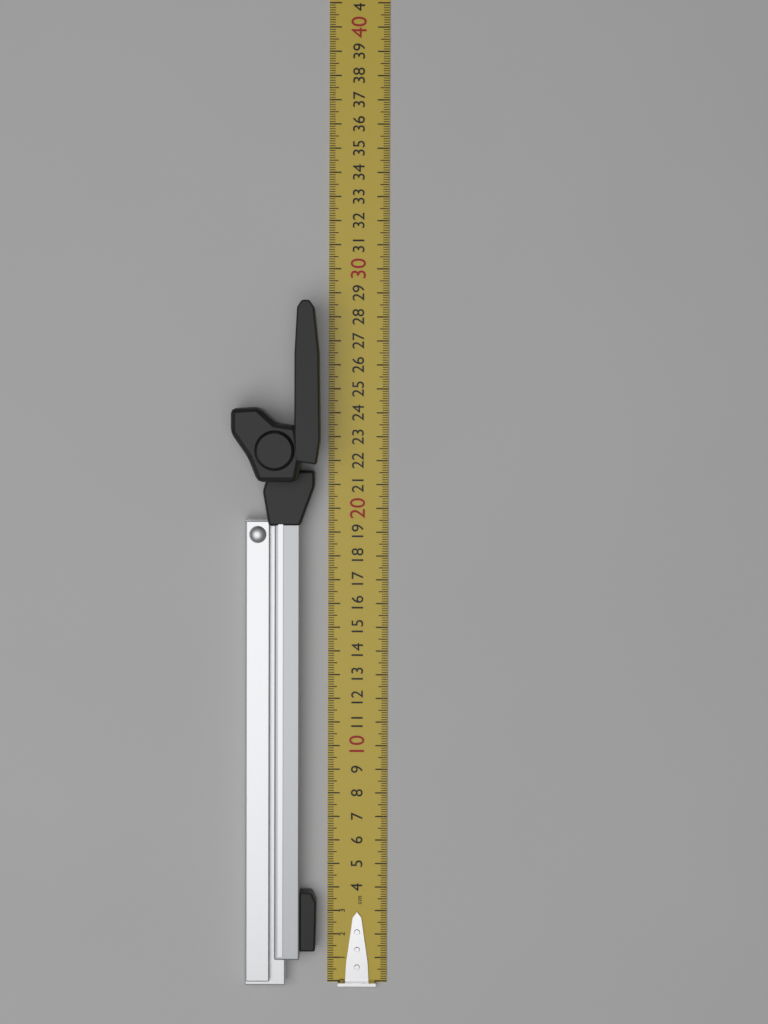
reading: 28.6 cm
